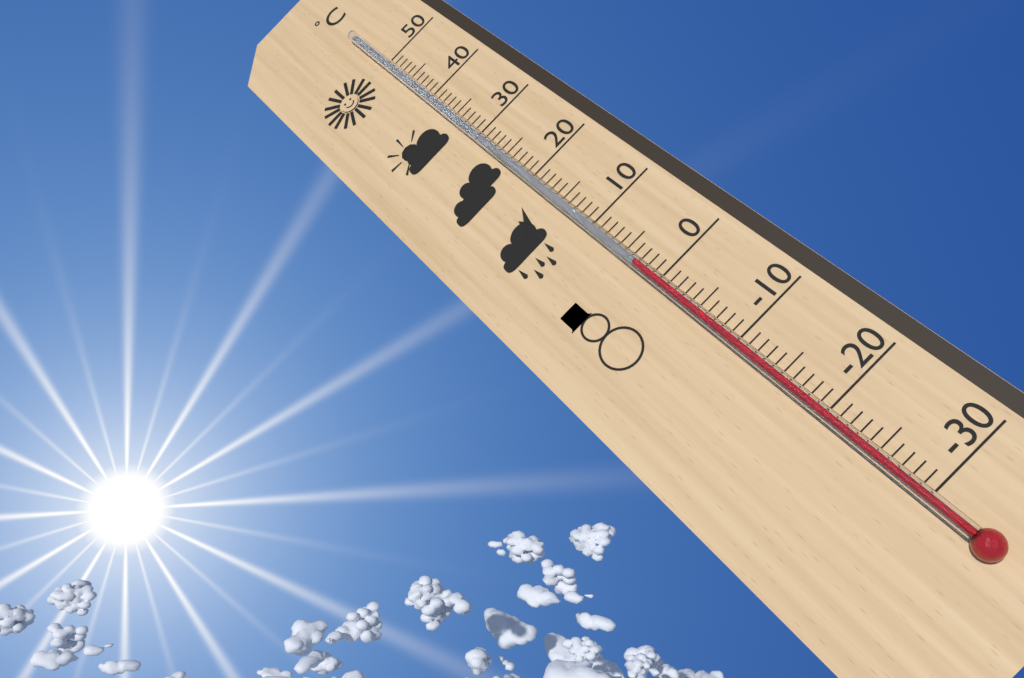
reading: 3 °C
